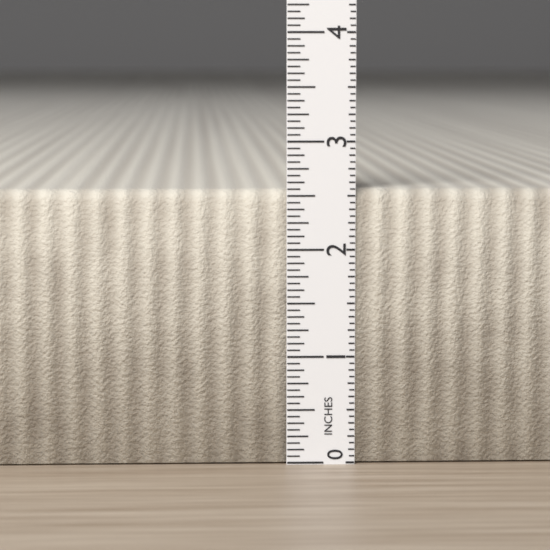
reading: 2.5625 in
